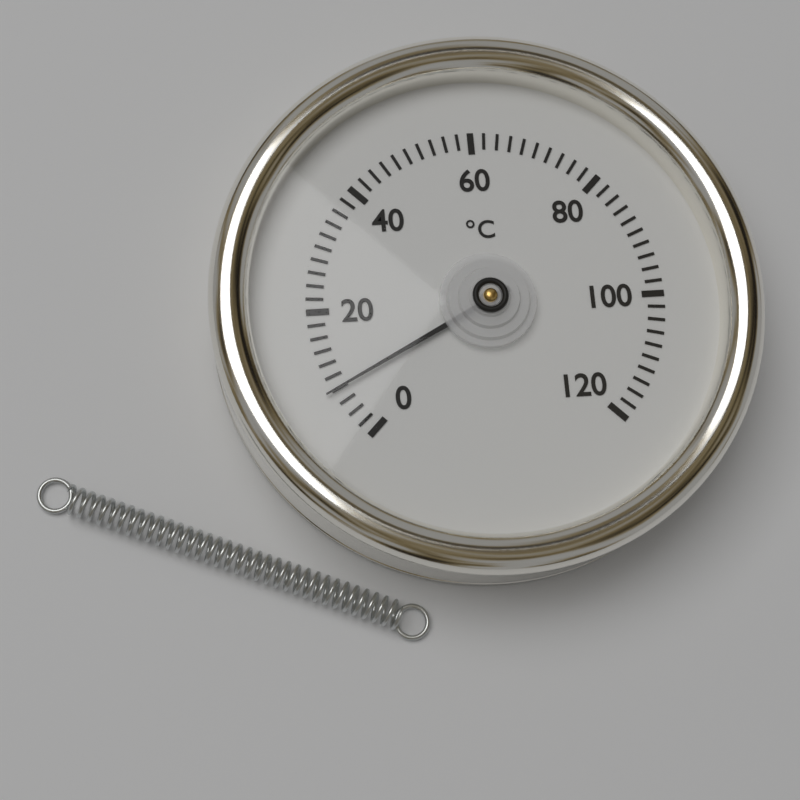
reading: 8 °C
